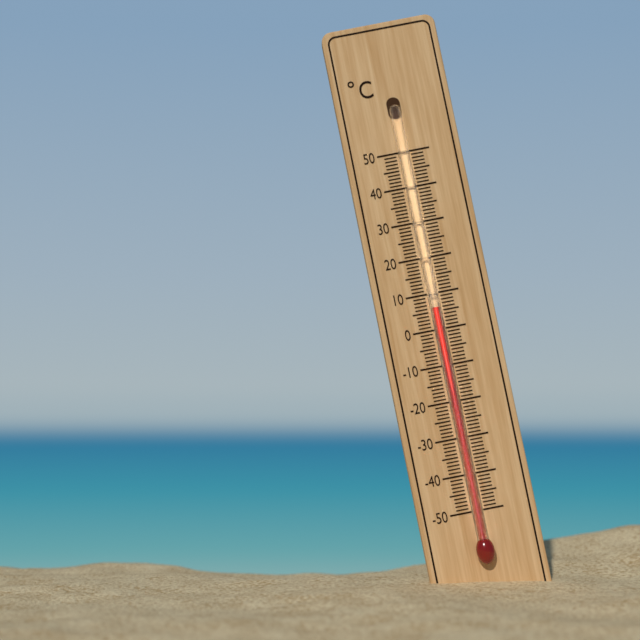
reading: 6 °C
